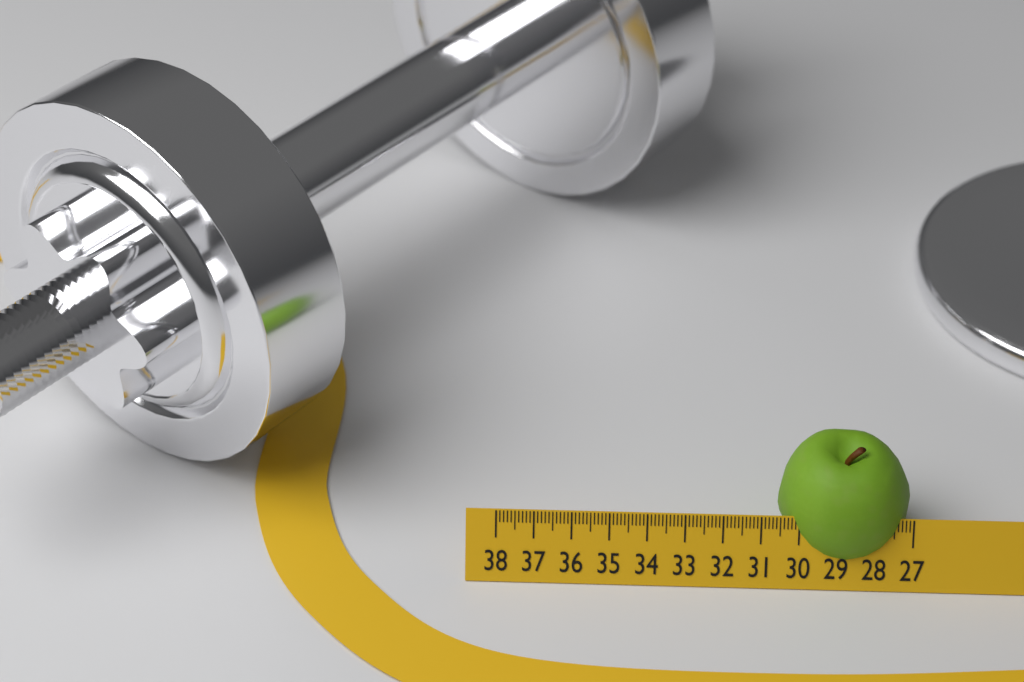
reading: 30.5 (no unit)
